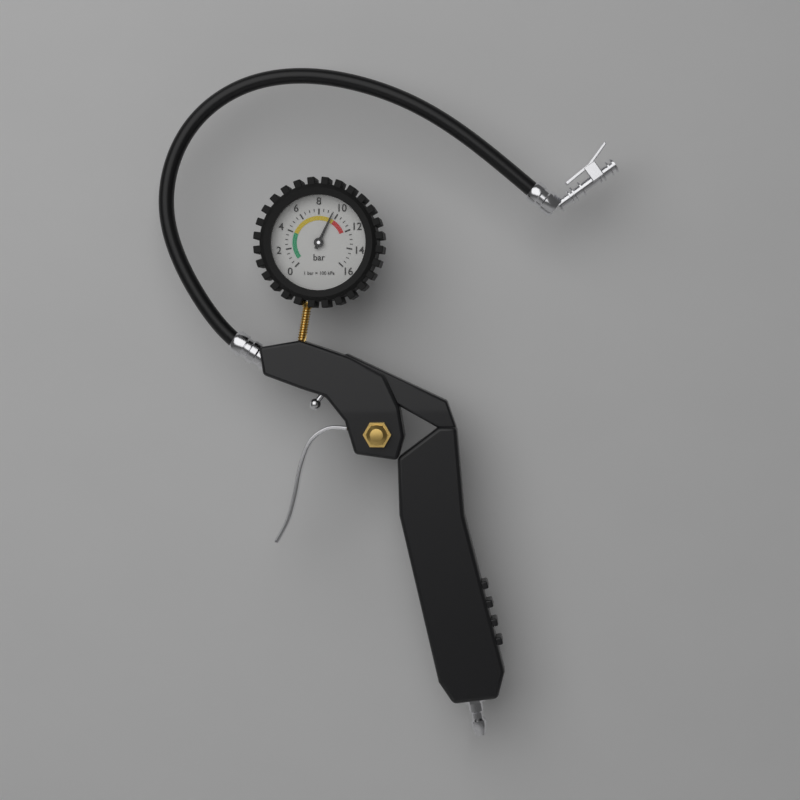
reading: 9.5 bar
